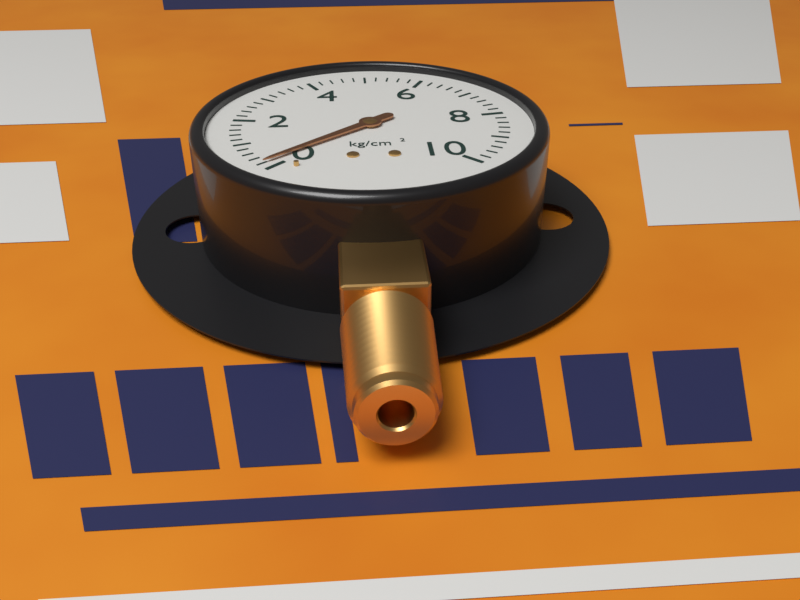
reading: 0.2 kg/cm²
